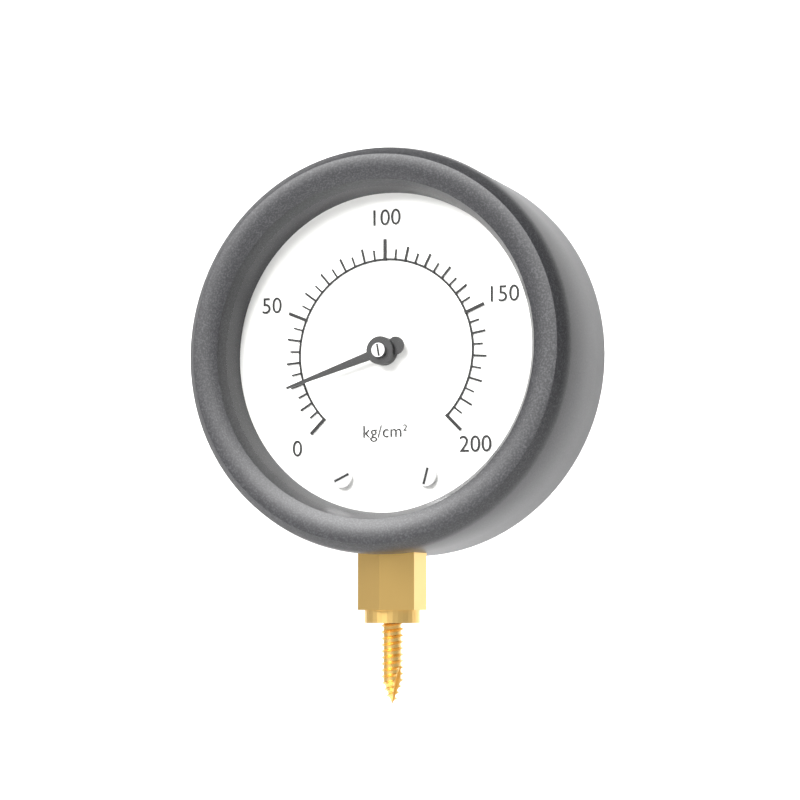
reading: 20 kg/cm²
